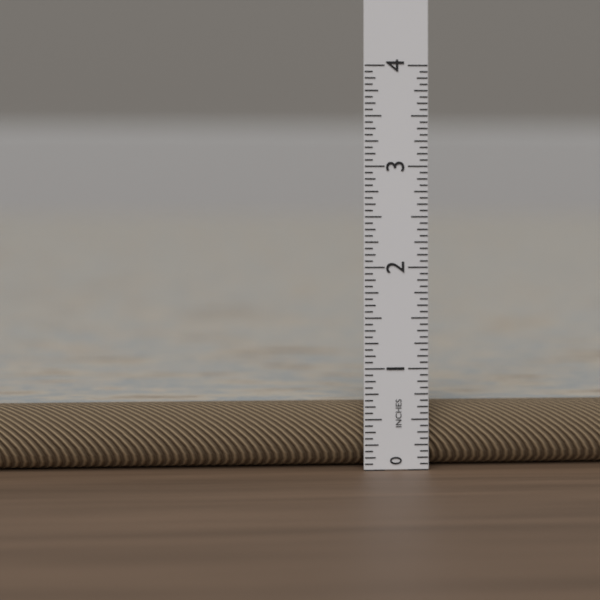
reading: 0.6250 in
